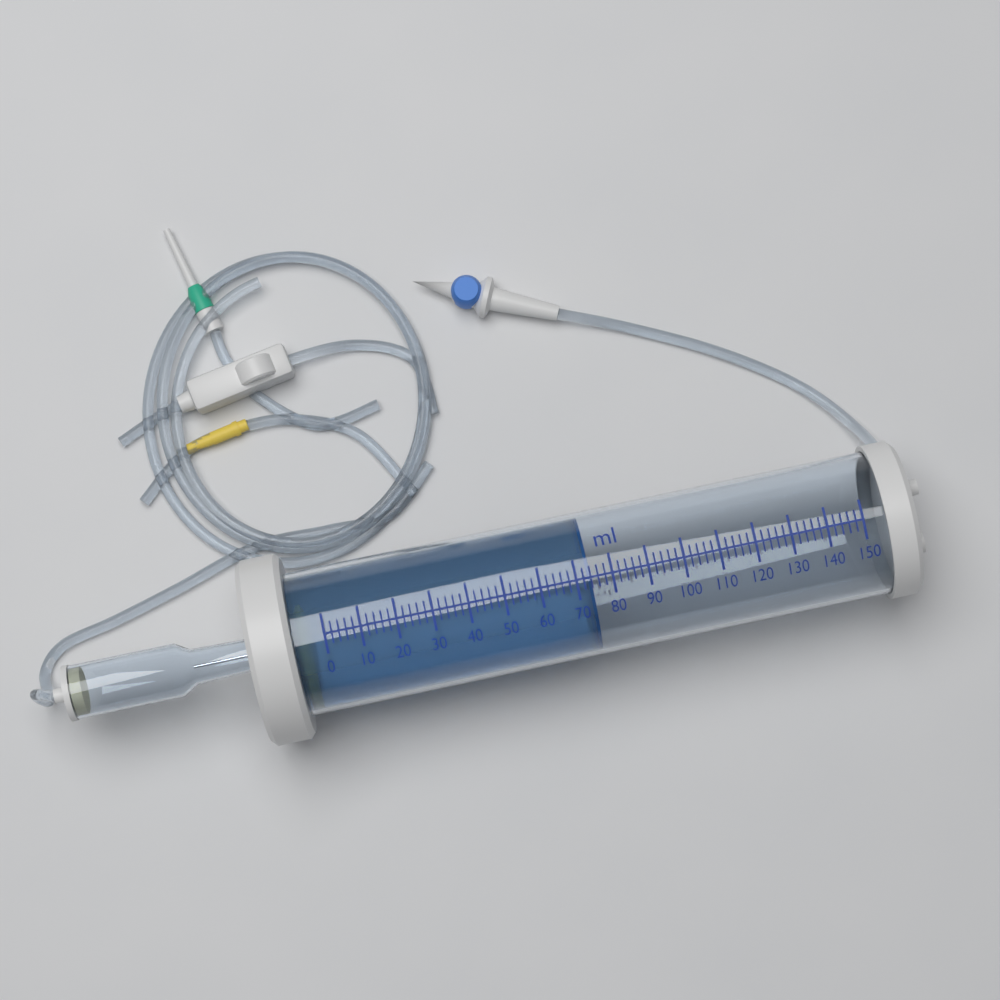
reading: 74 ml
